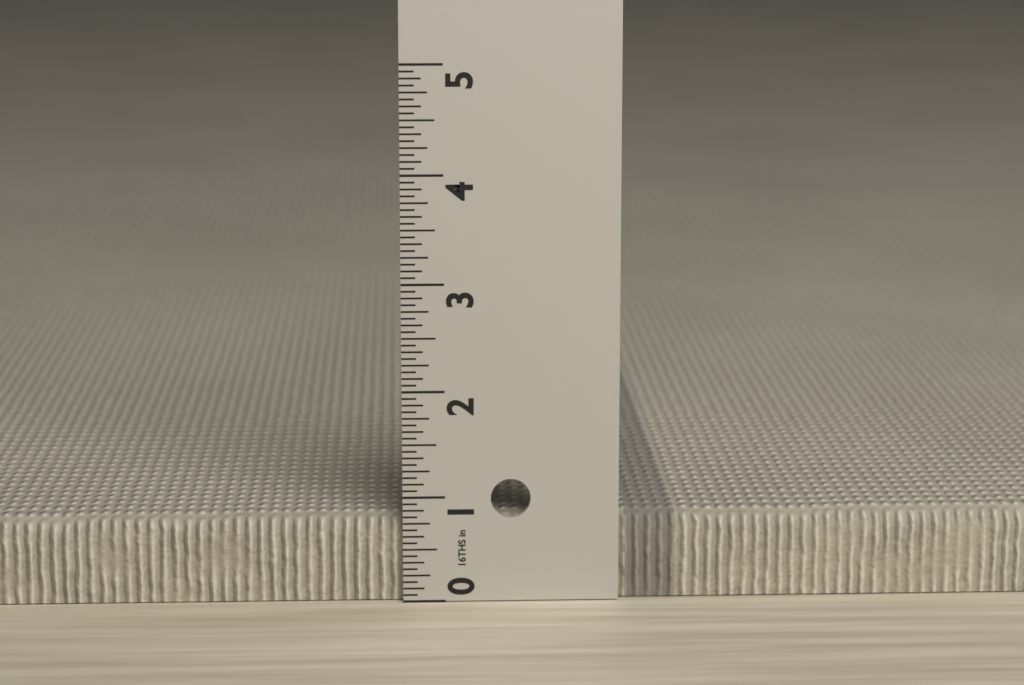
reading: 0.8125 in
